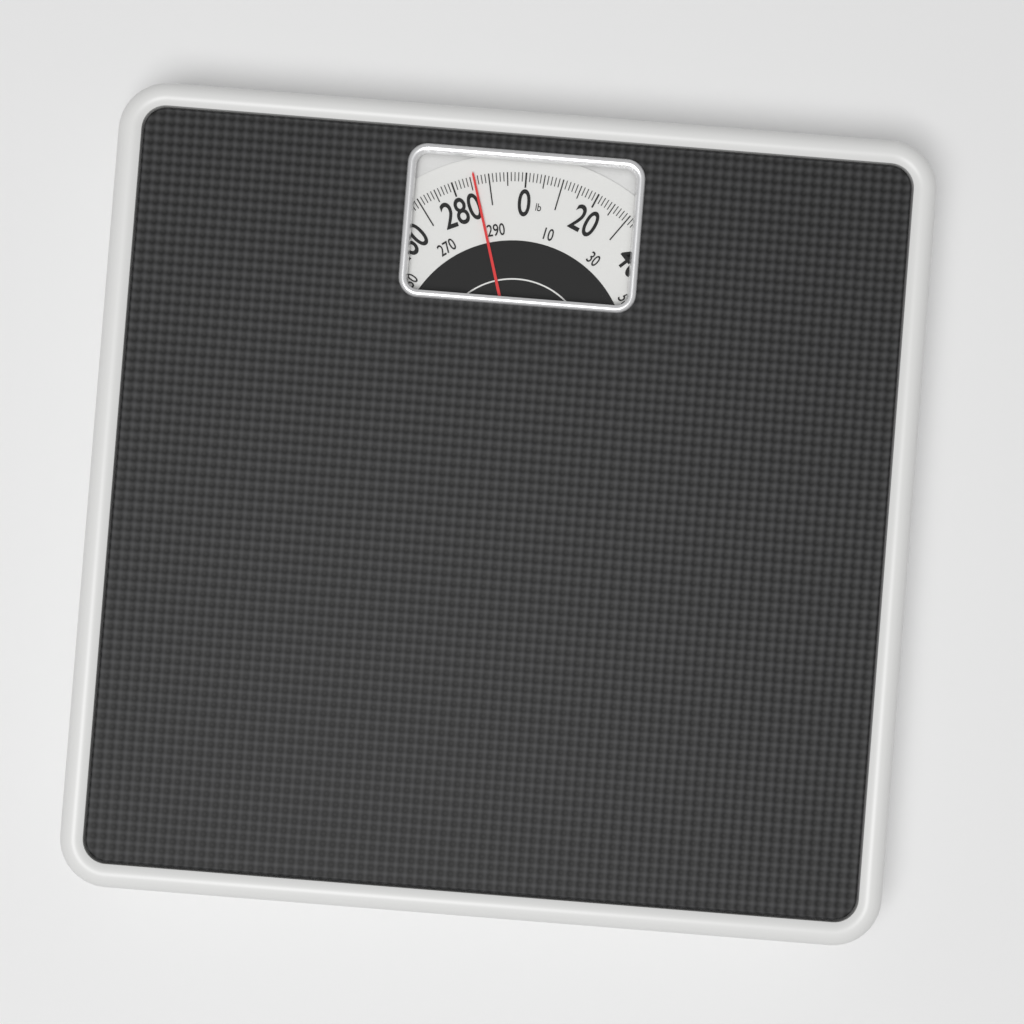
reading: 286 lb
